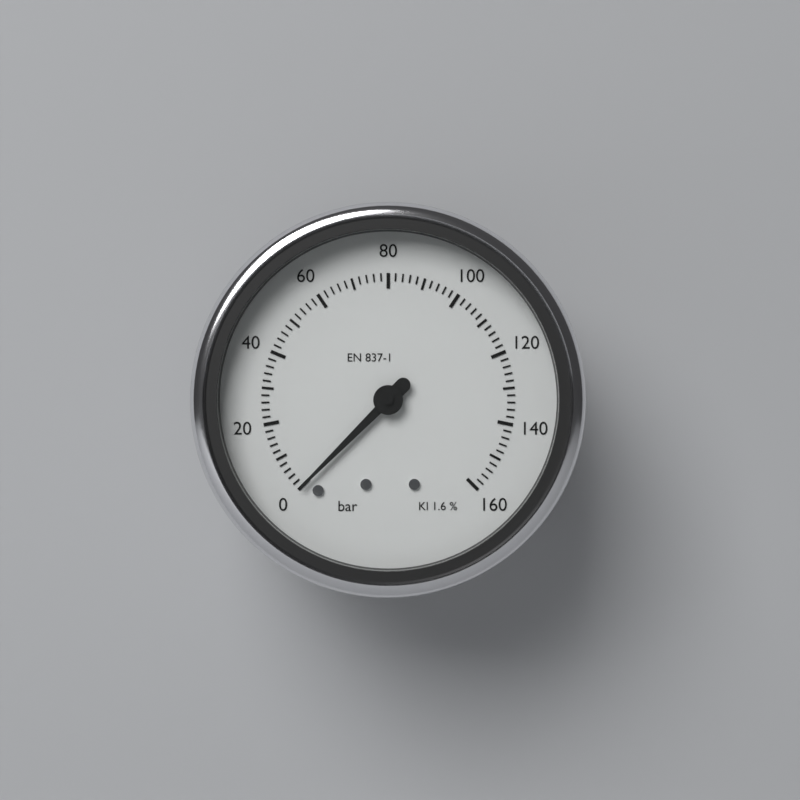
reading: 0 bar
